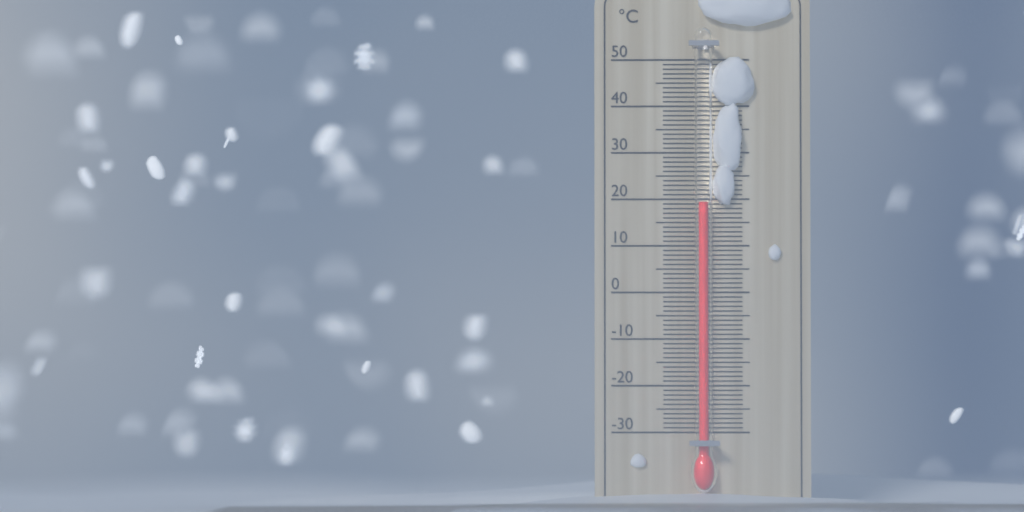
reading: 19 °C
